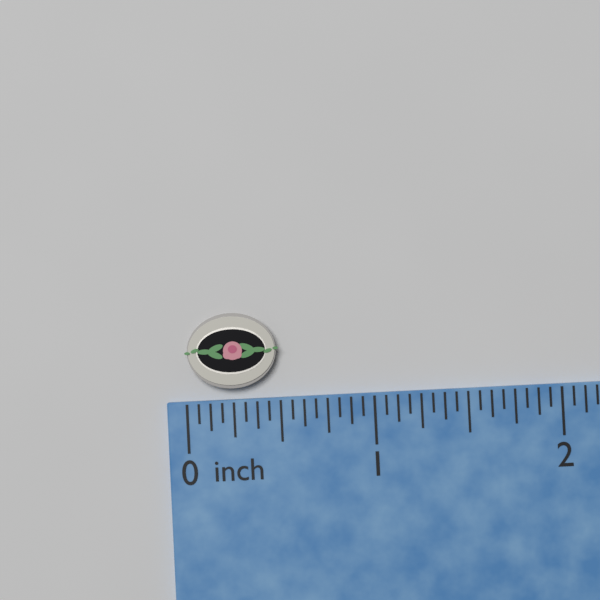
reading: 0.5000 inch
